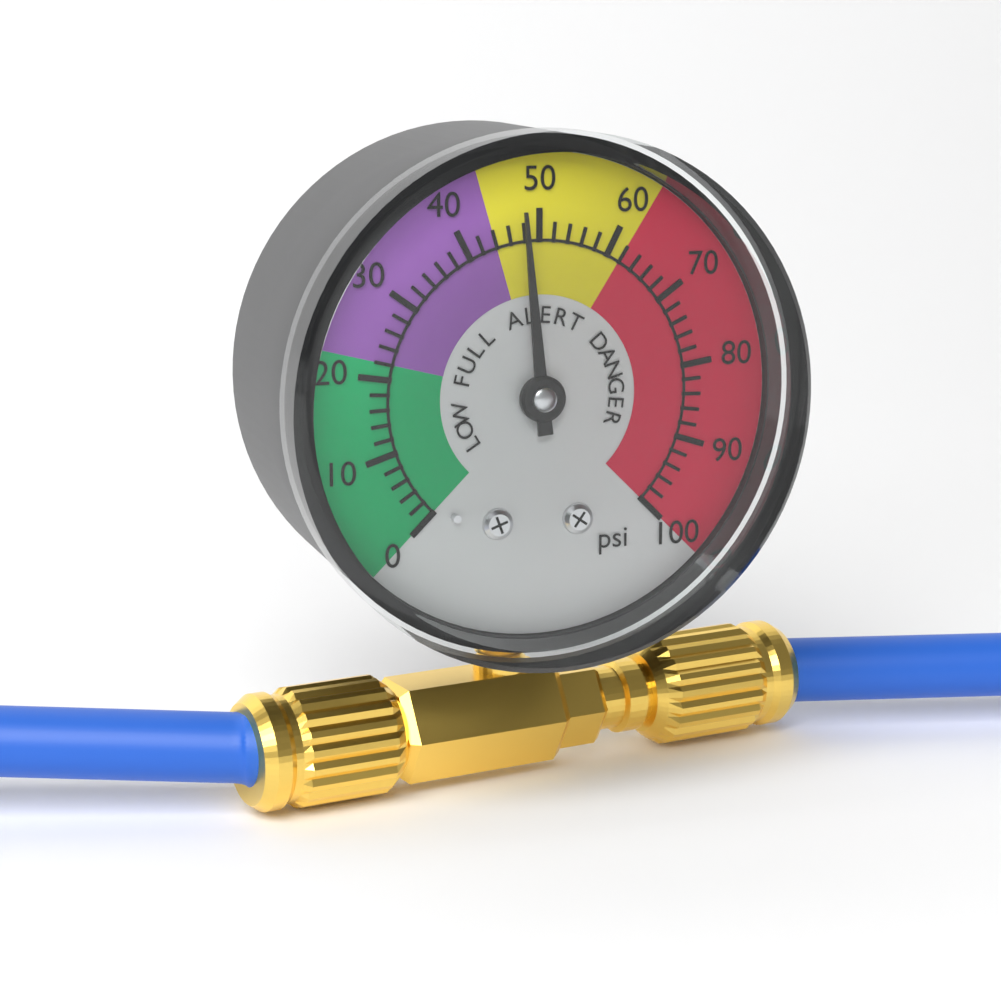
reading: 48 psi
